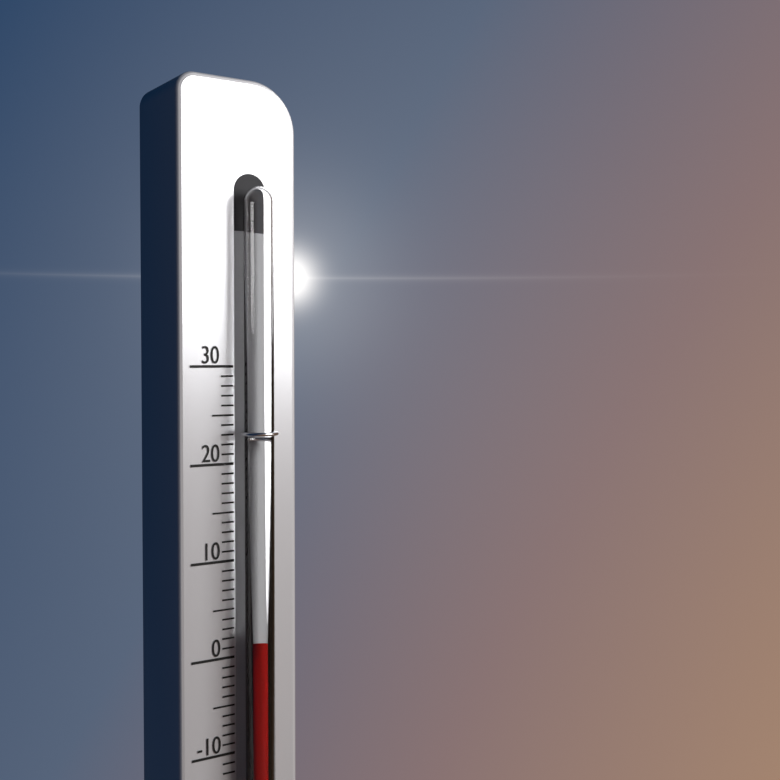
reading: 2 (no unit)
